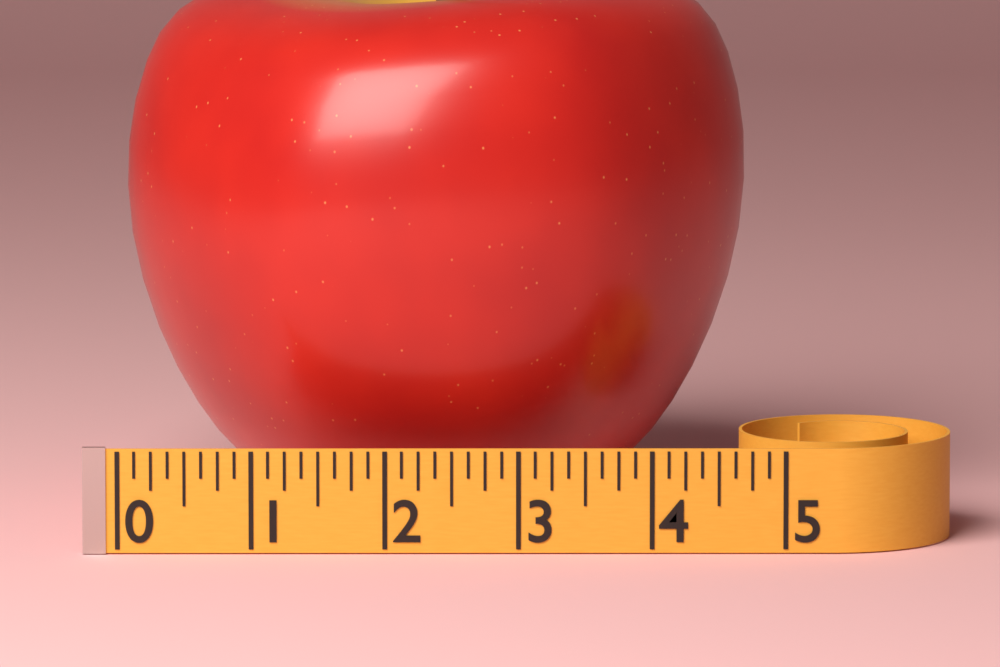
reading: 4.750 (no unit)
